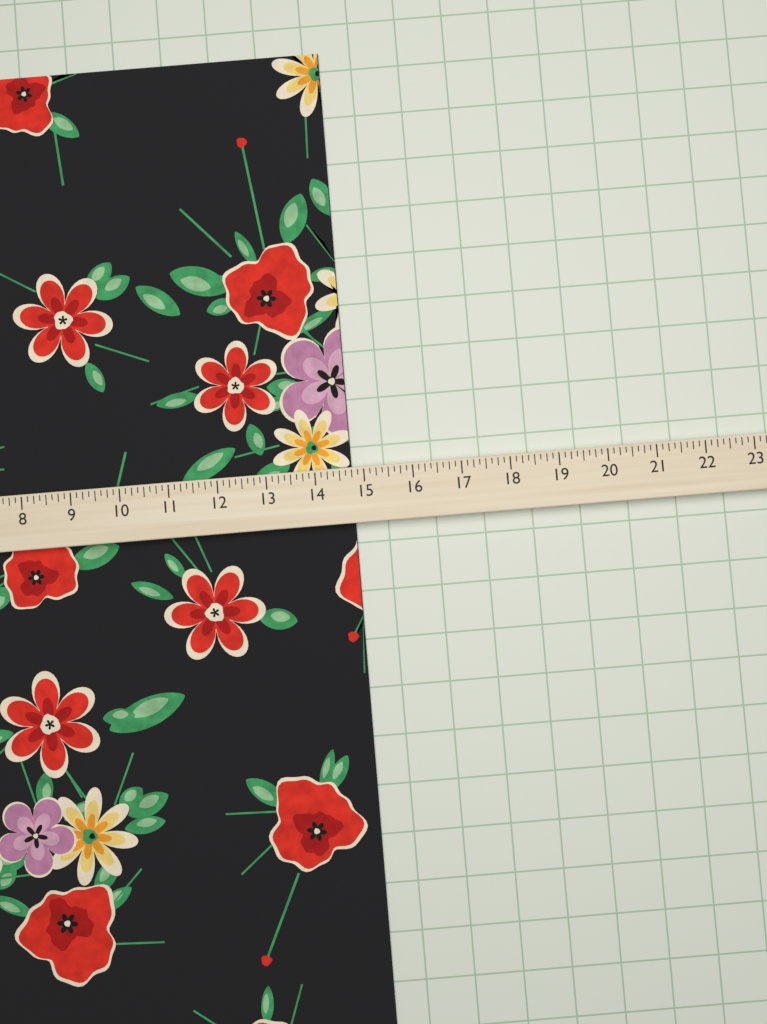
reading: 14.750 (no unit)
